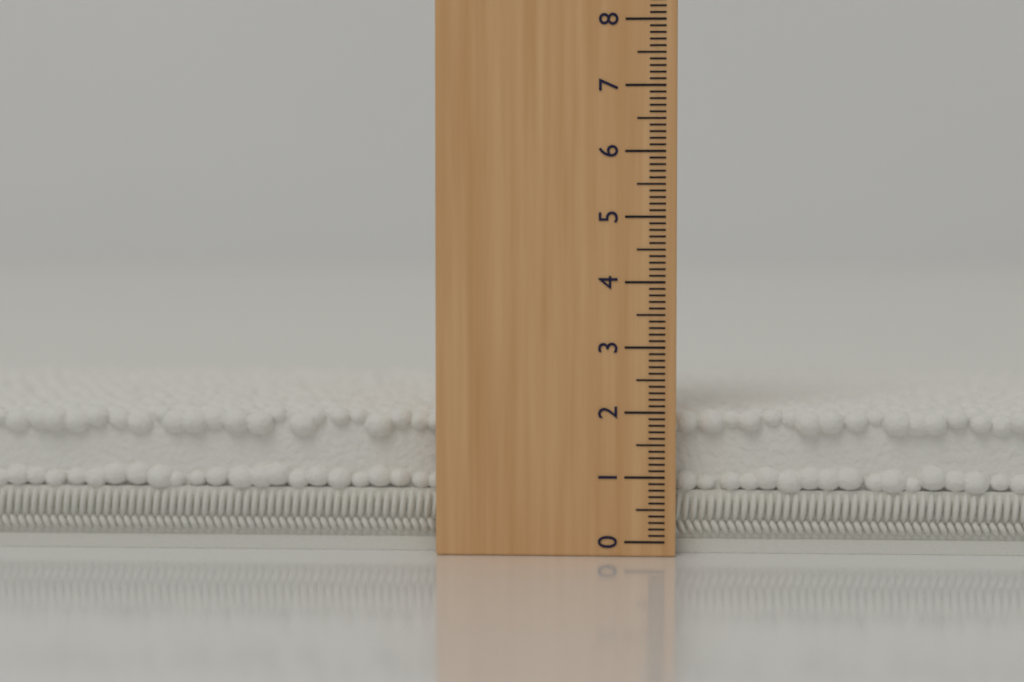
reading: 2.0 (no unit)
